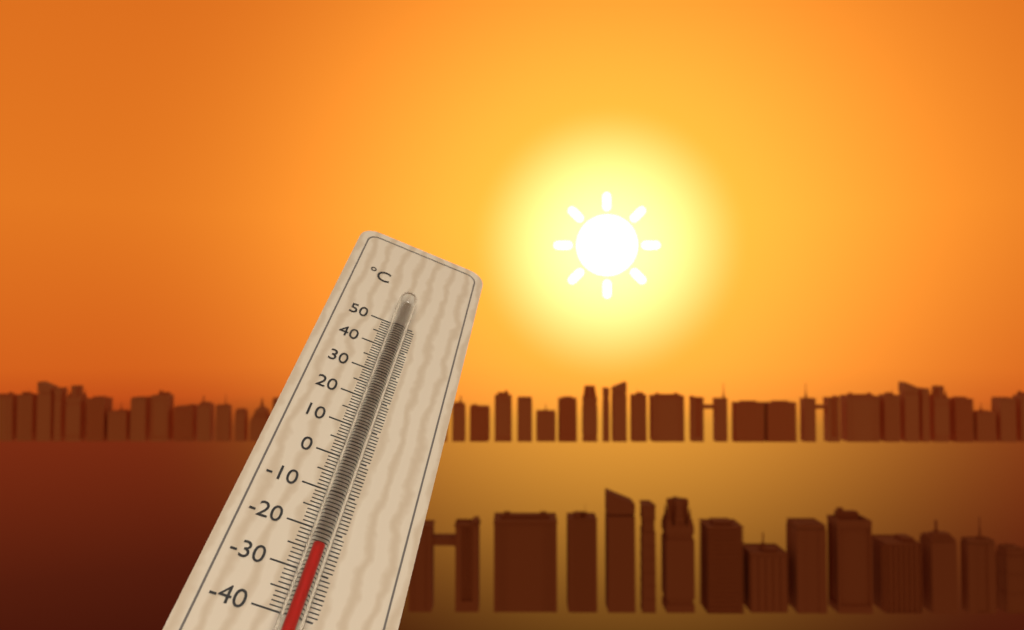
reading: -26 °C
